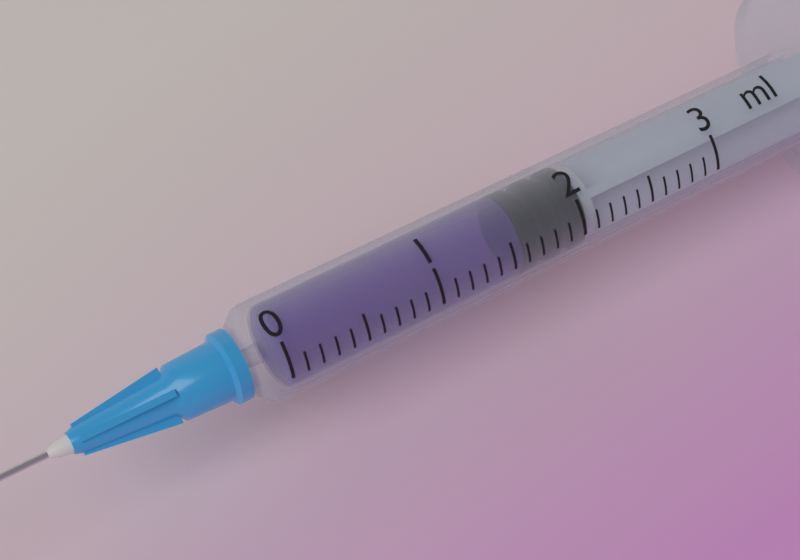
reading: 1.6 ml
